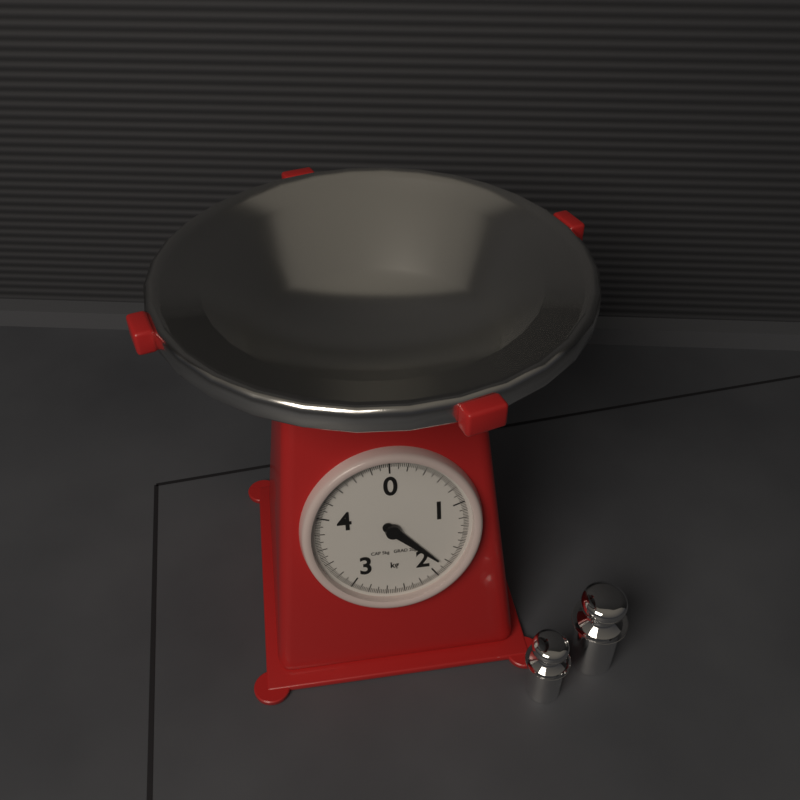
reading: 1.86 kg
